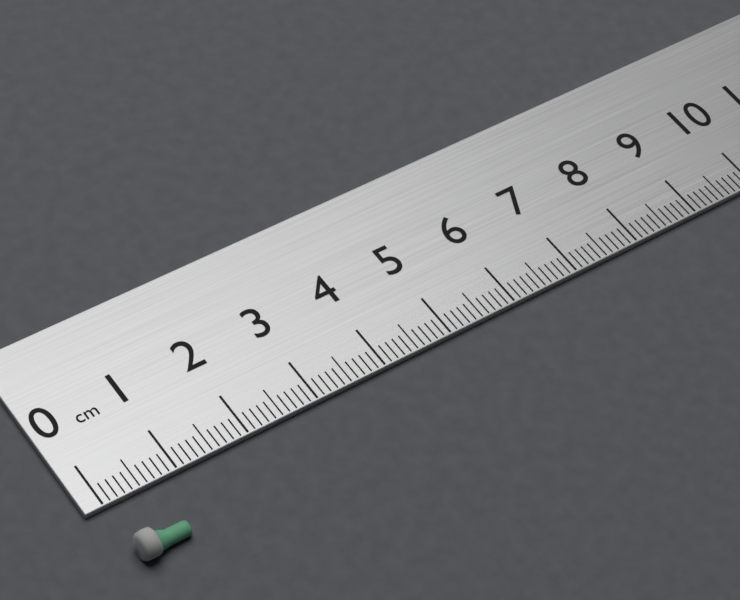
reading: 0.7 cm
